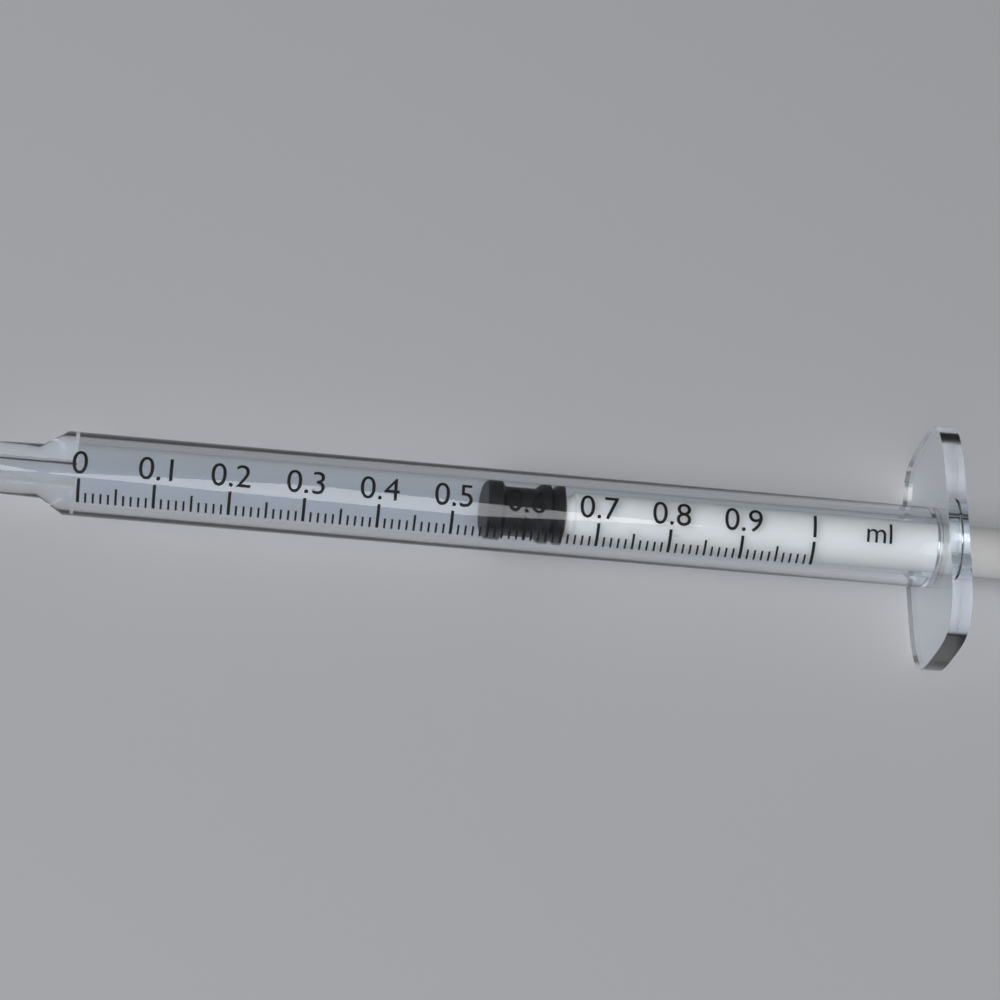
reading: 0.55 ml
